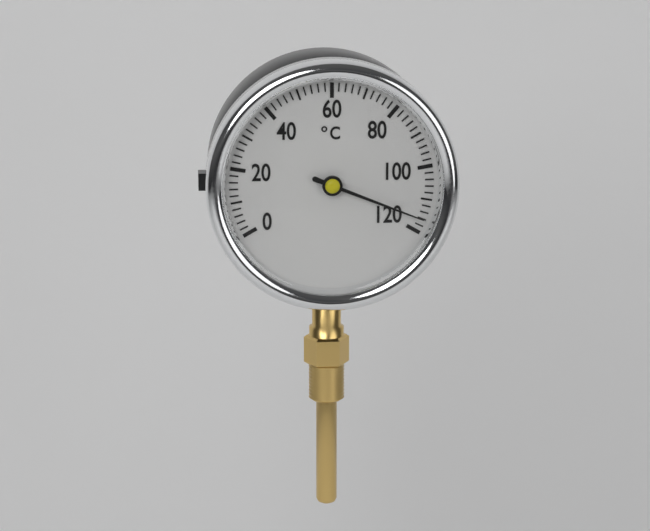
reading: 116 °C
